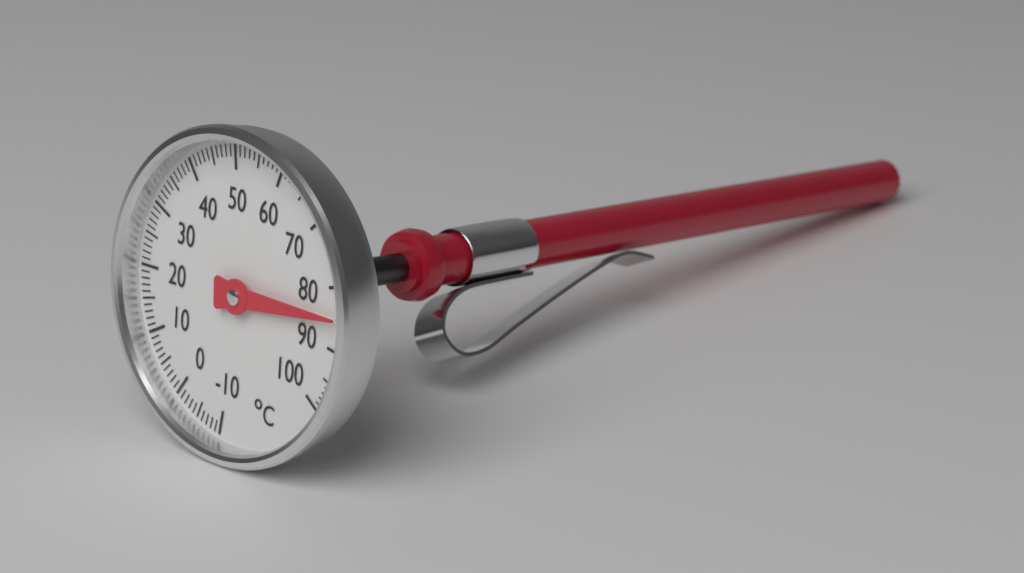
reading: 85 °C
